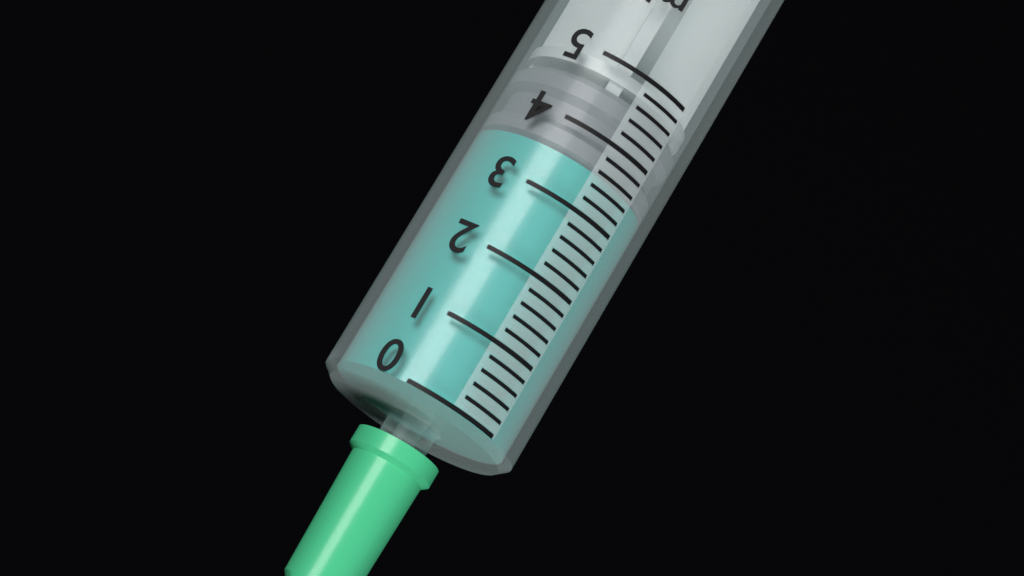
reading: 3.6 ml
